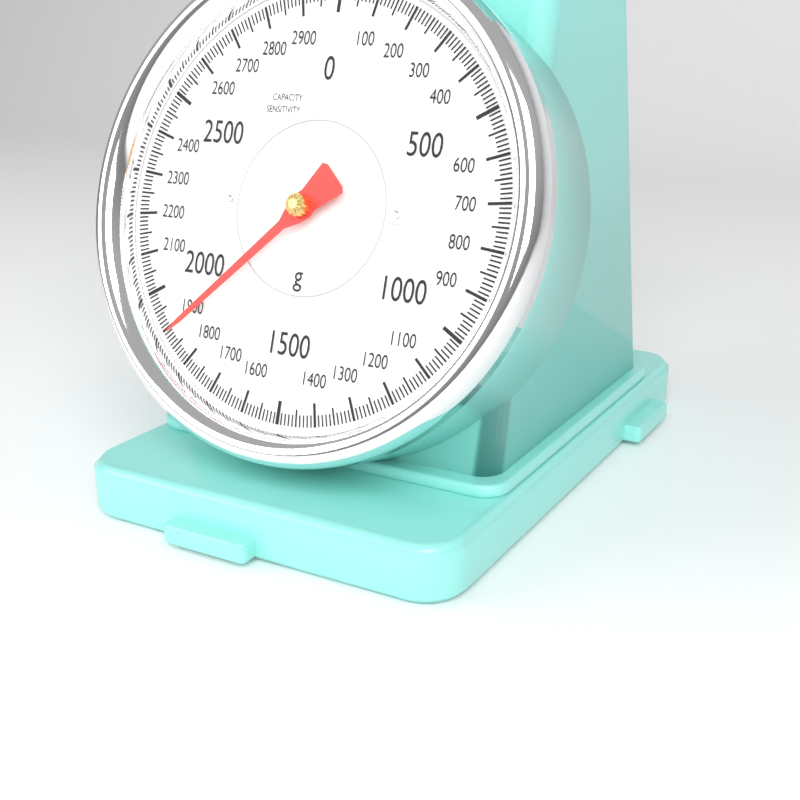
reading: 1880 g
